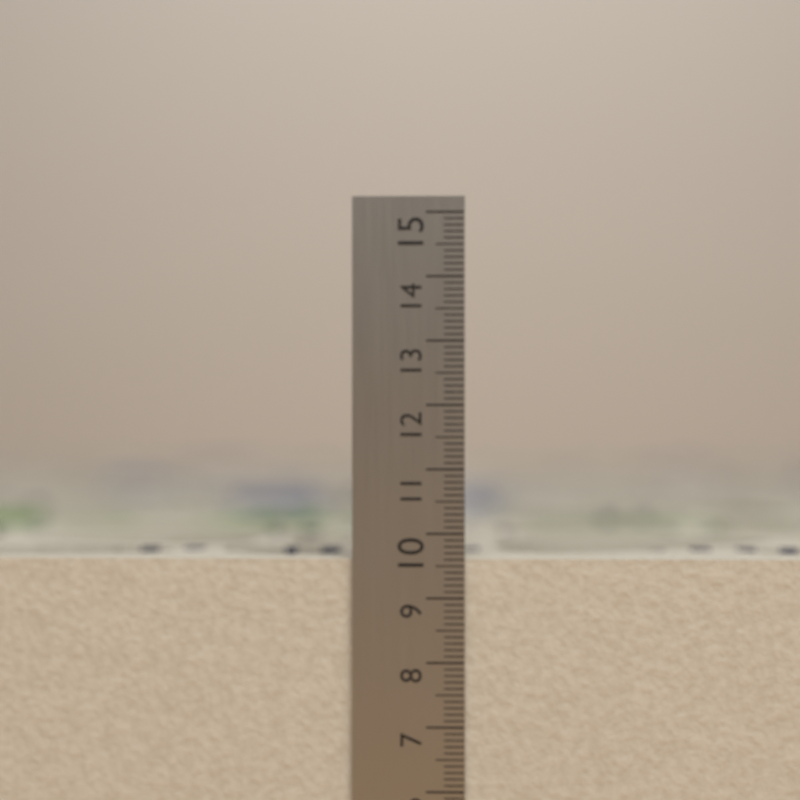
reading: 9.6 cm
